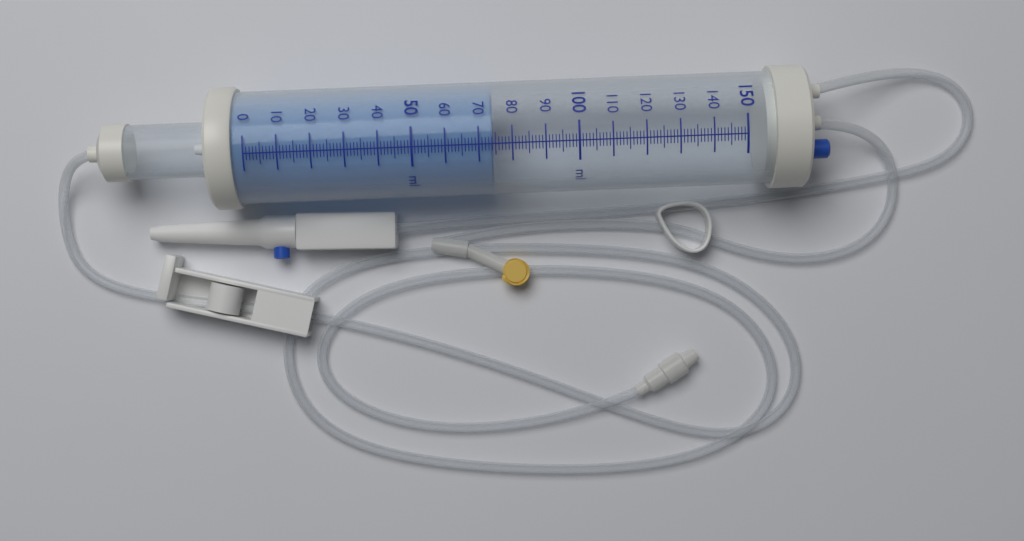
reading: 74 ml
